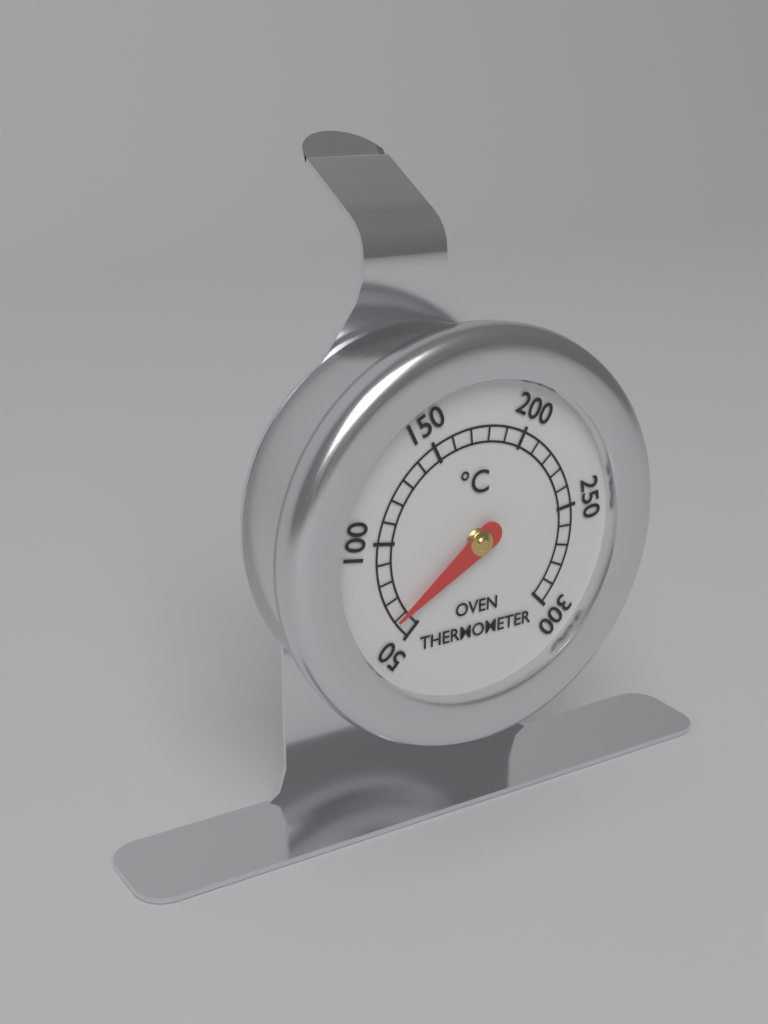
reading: 60 °C
